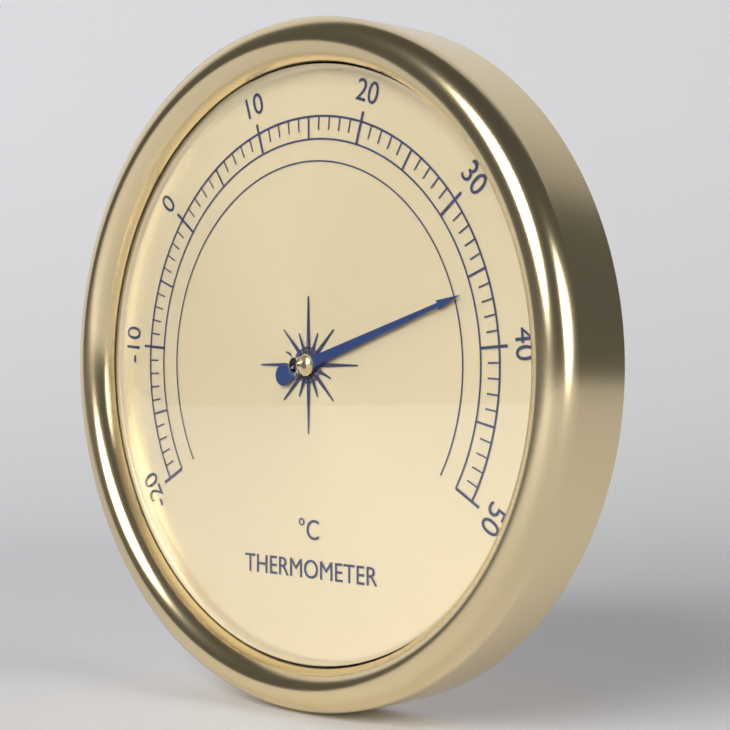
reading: 36 °C
